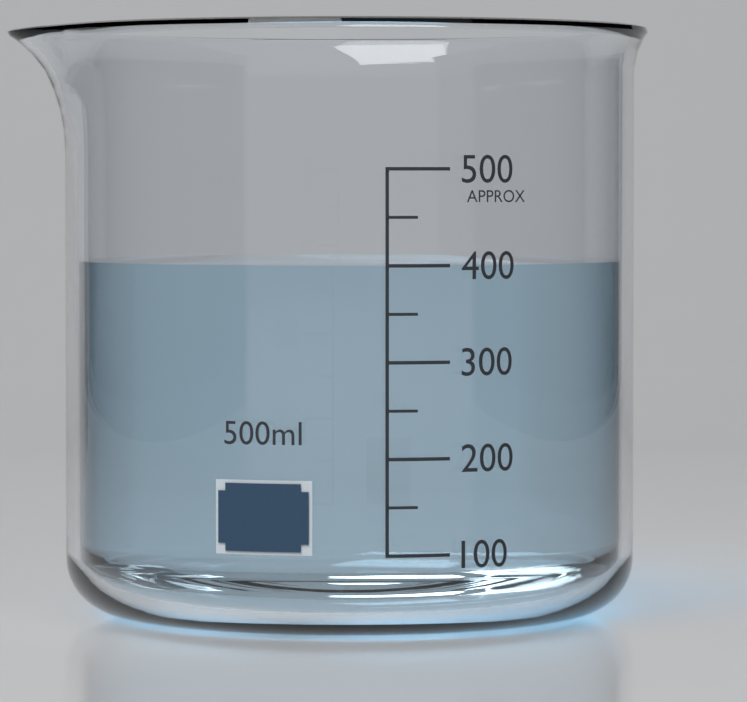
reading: 400 ml
